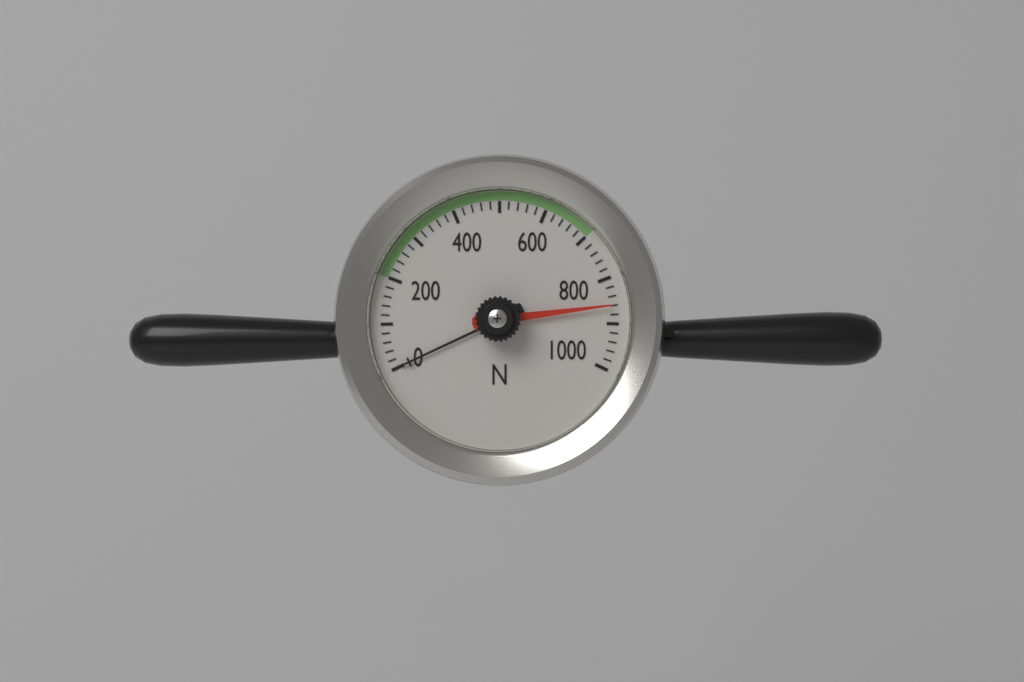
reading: 860 N
